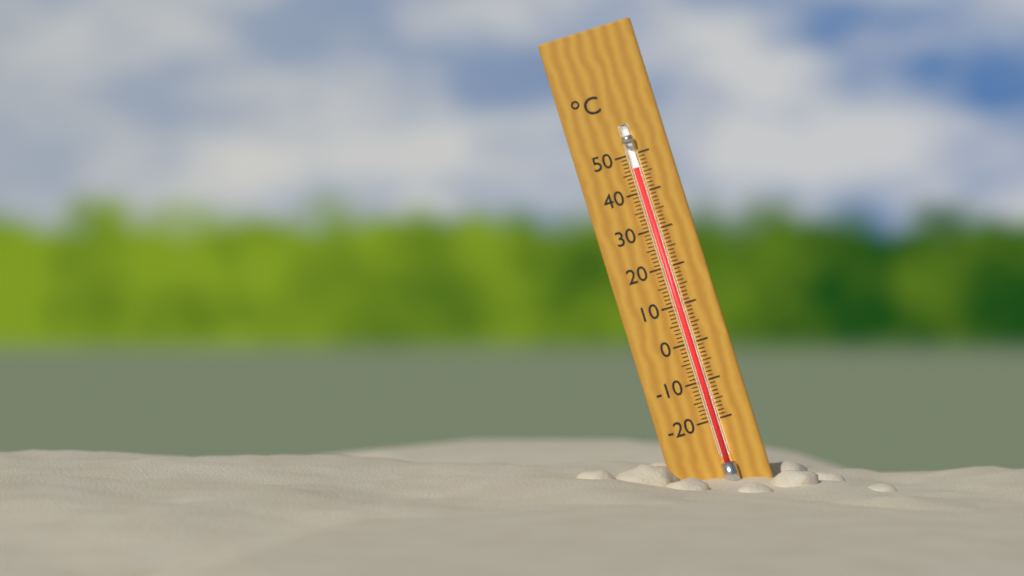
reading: 46 °C
